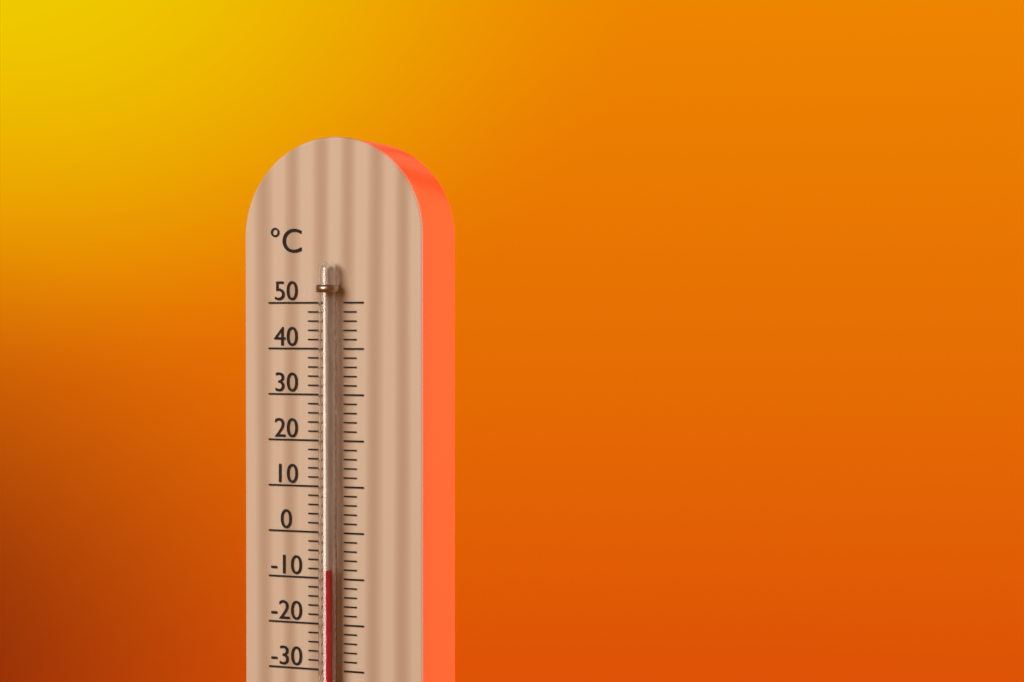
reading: -8 °C
